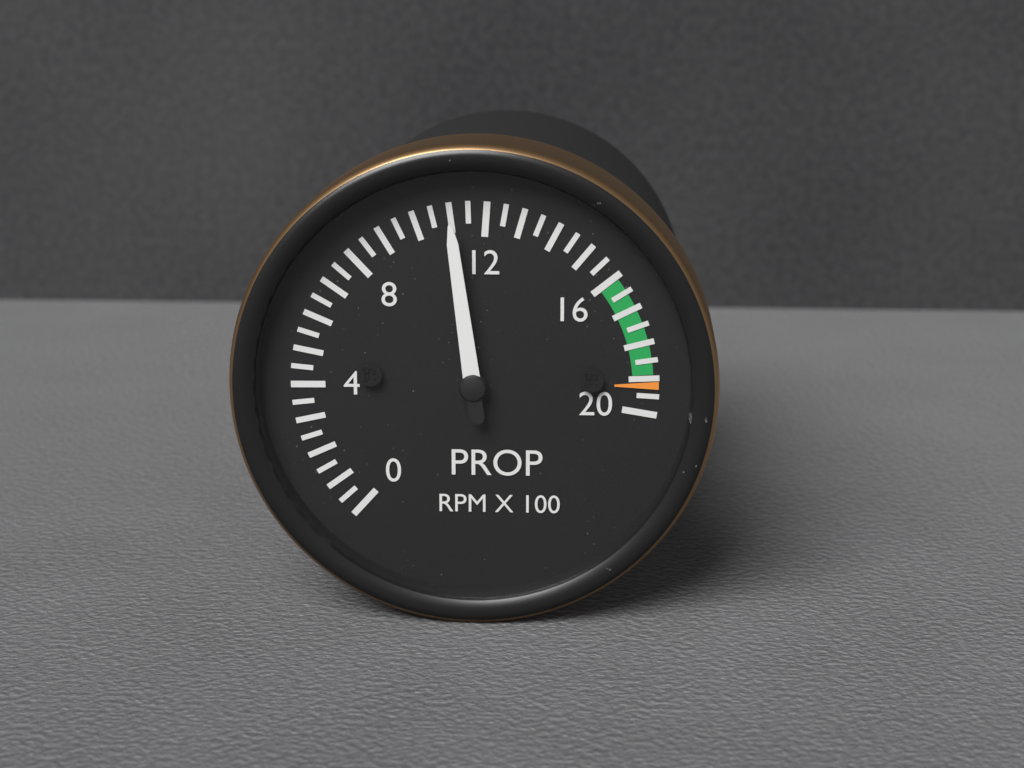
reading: 11.0 RPM X 100
